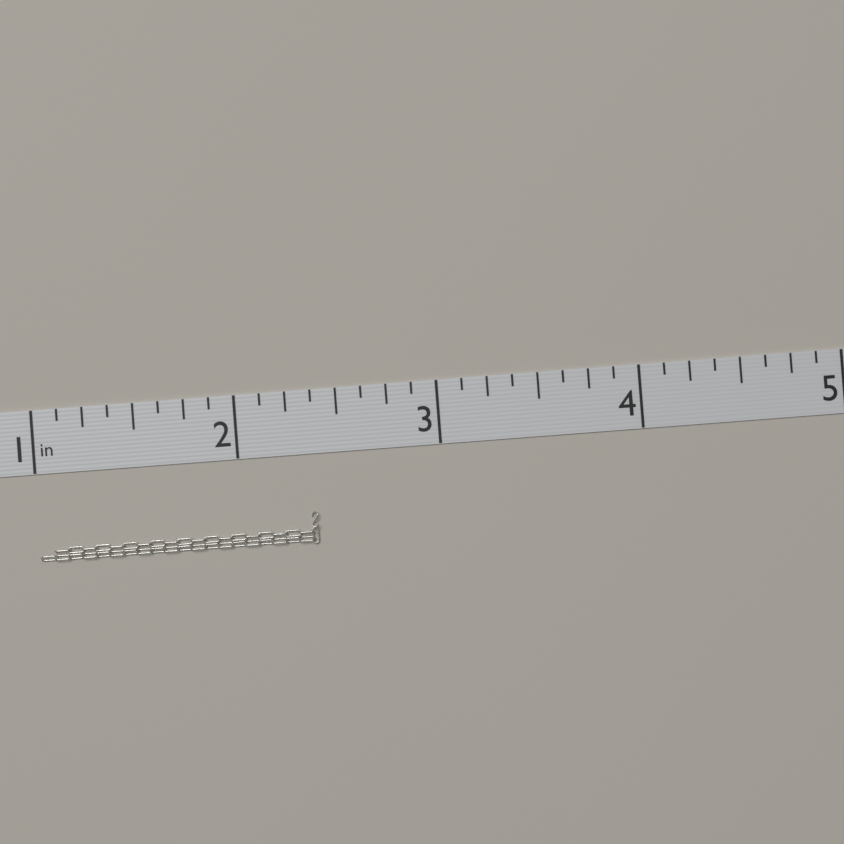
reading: 2.375 in
